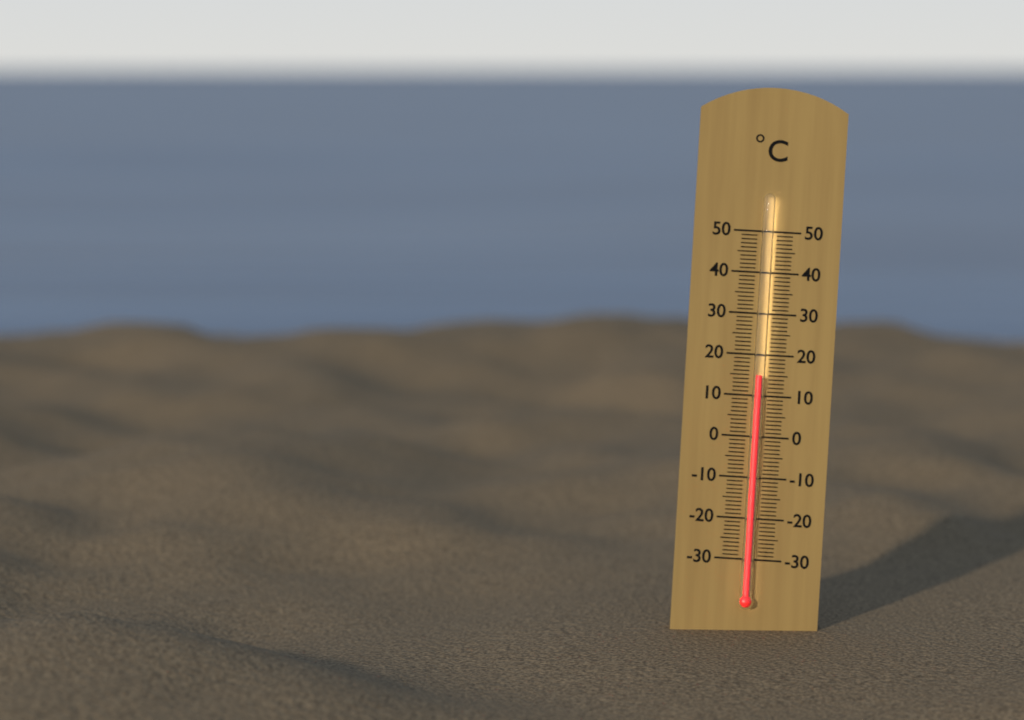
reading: 15 °C
